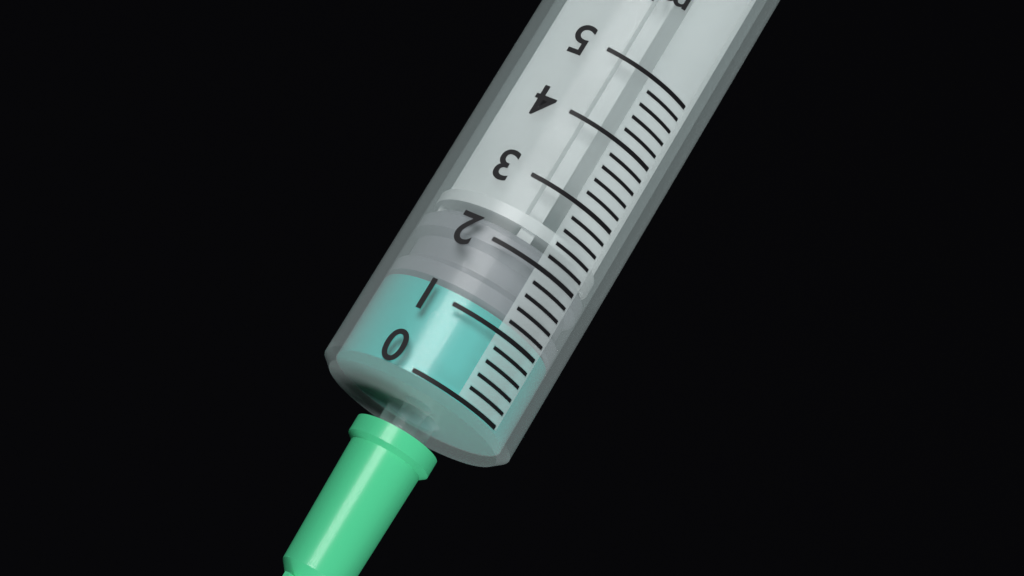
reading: 1.2 ml
